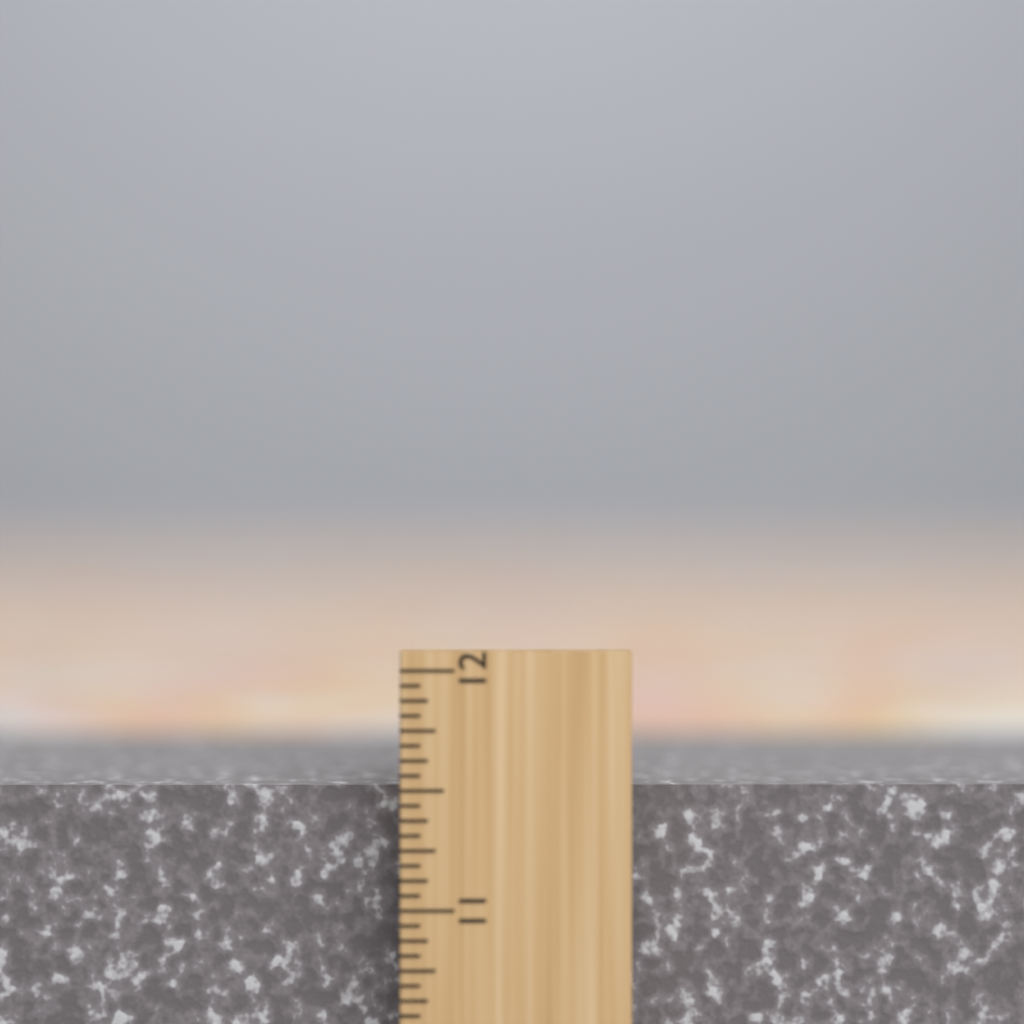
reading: 11.5000 inch
